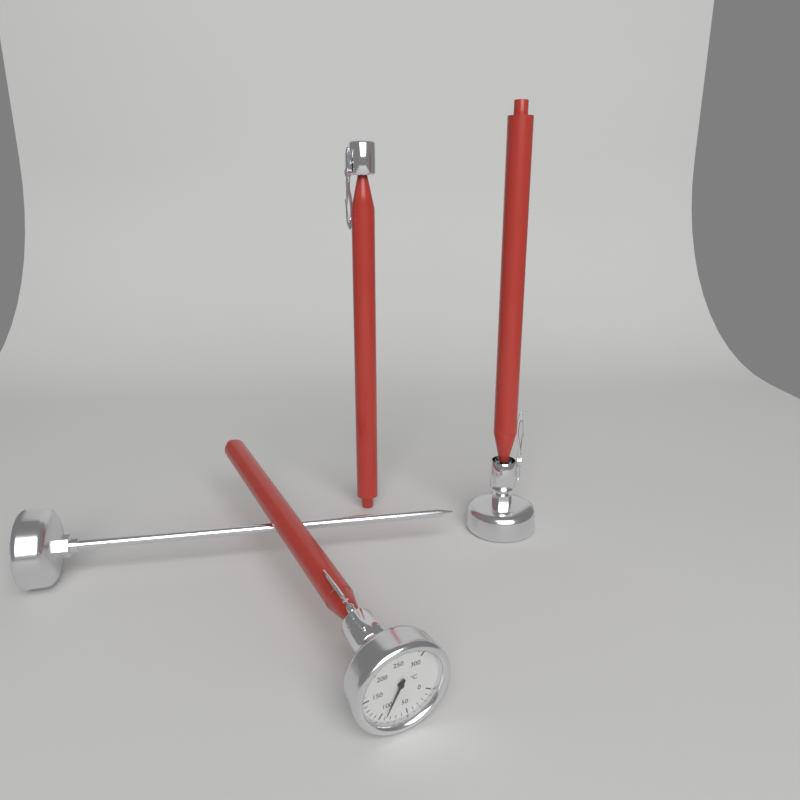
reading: 90 °C
